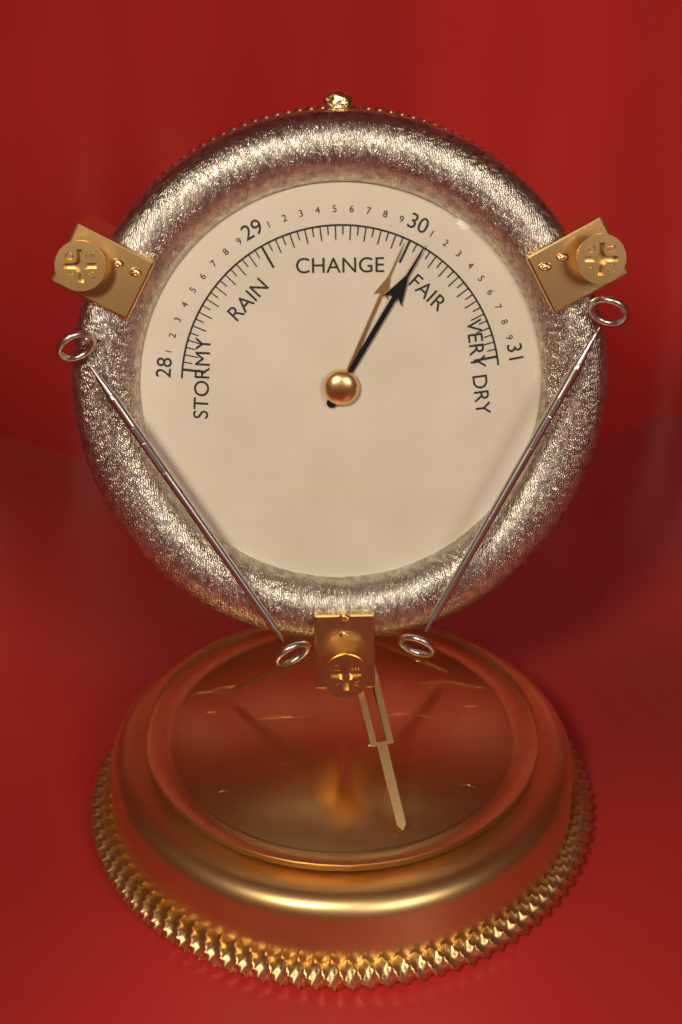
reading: 30.10 (no unit)
